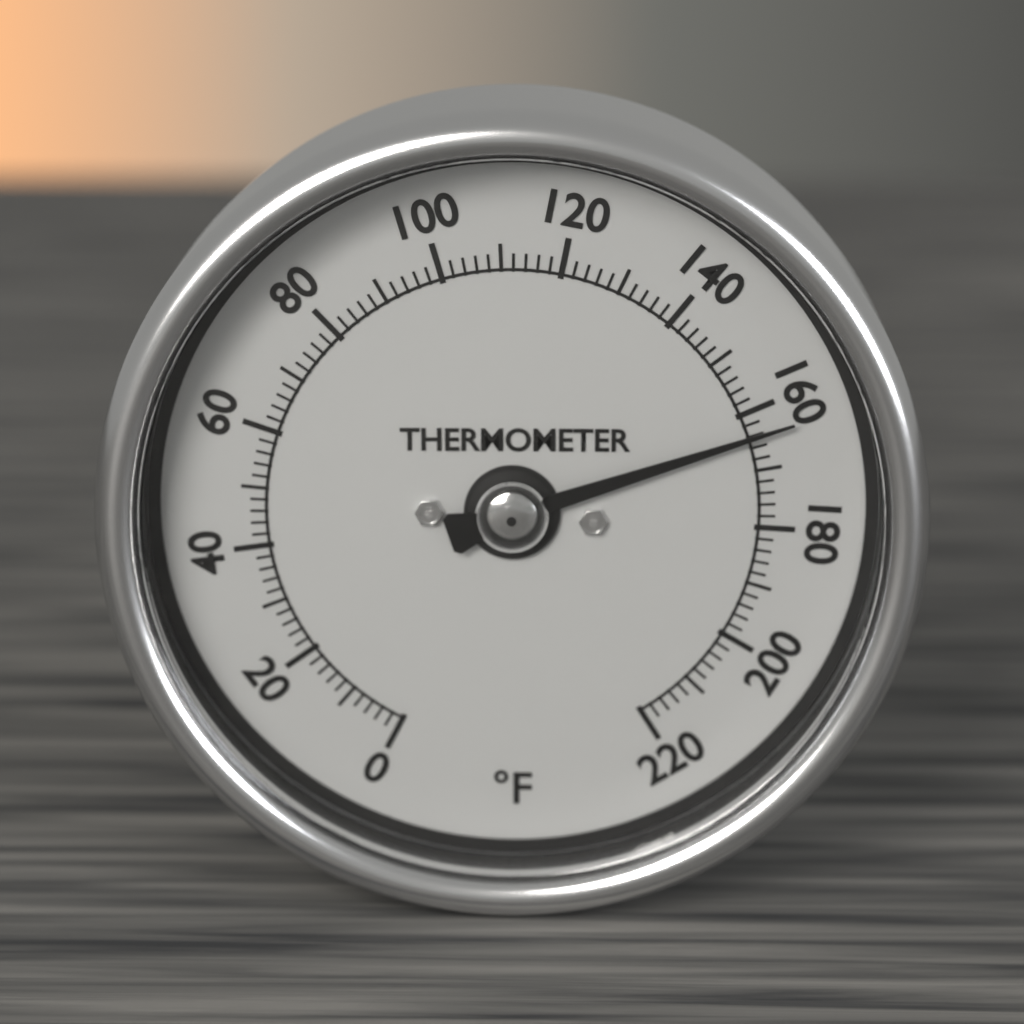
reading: 164 °F
